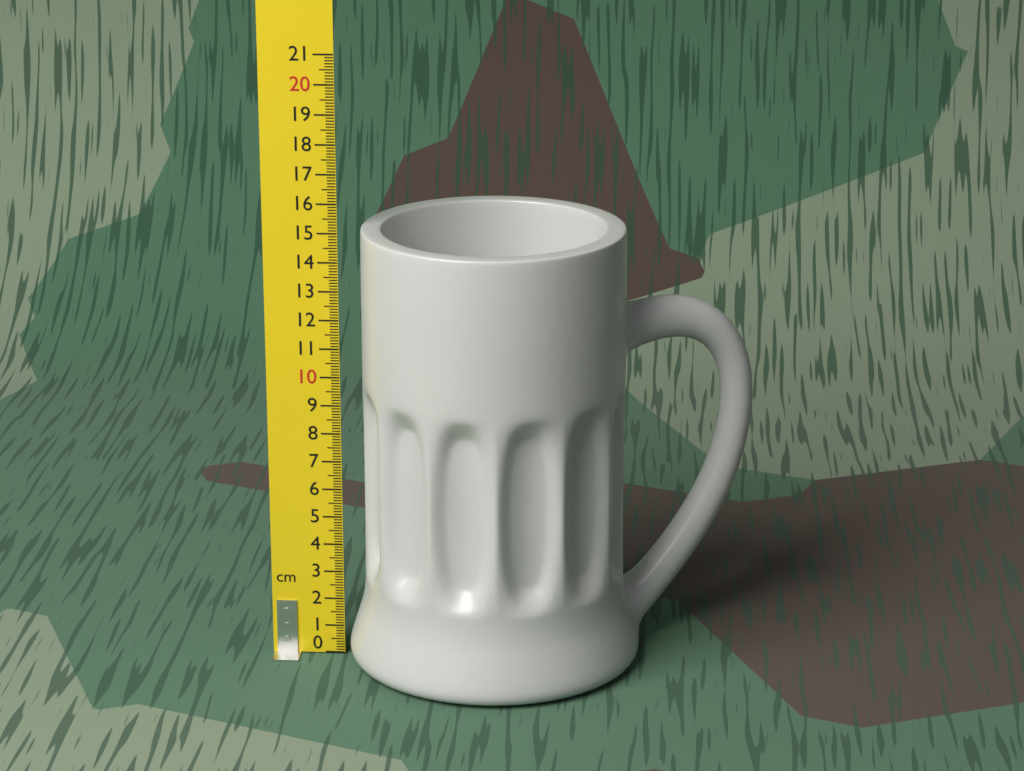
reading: 15.2 cm
